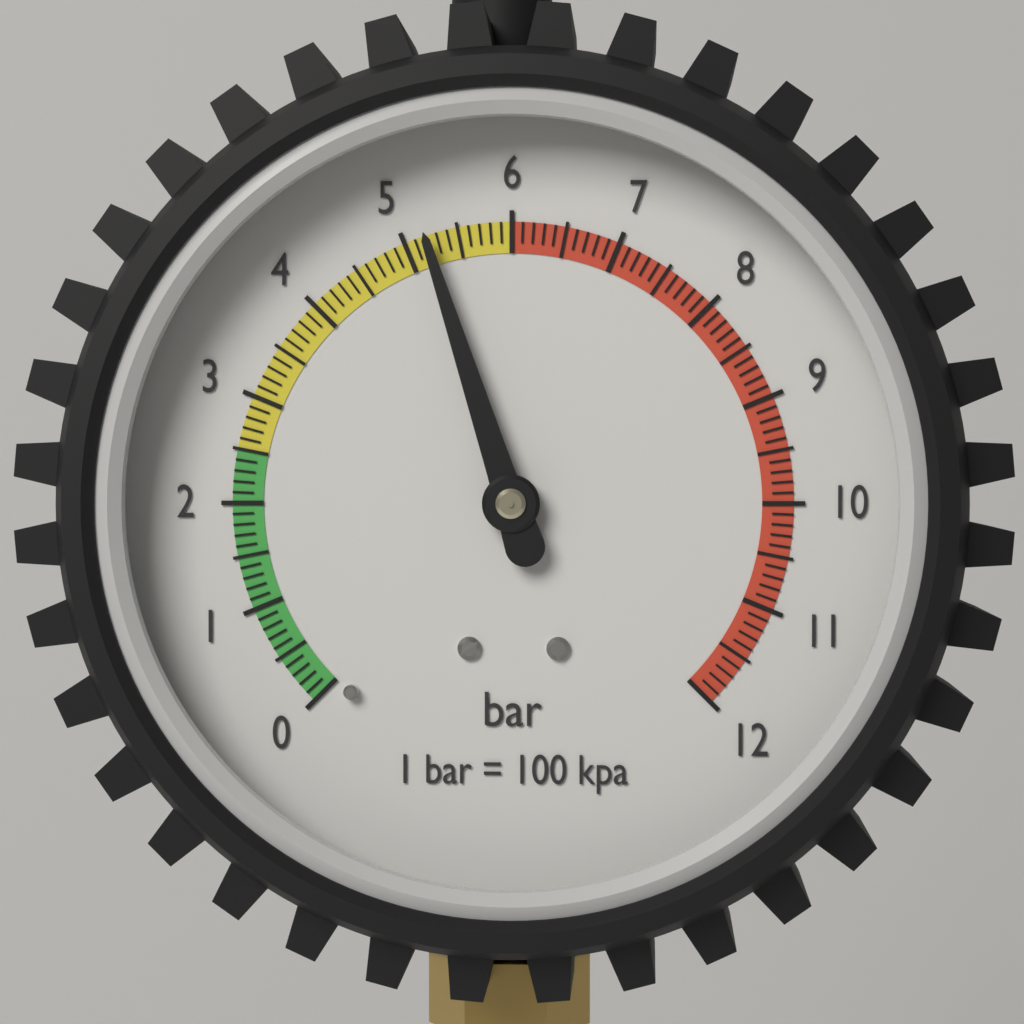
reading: 5.2 bar
